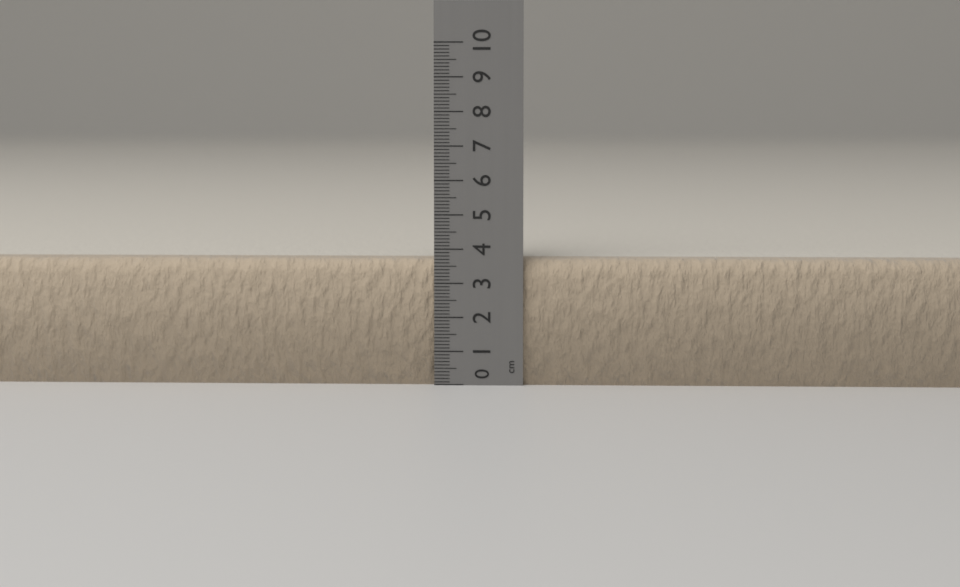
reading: 3.7 cm
